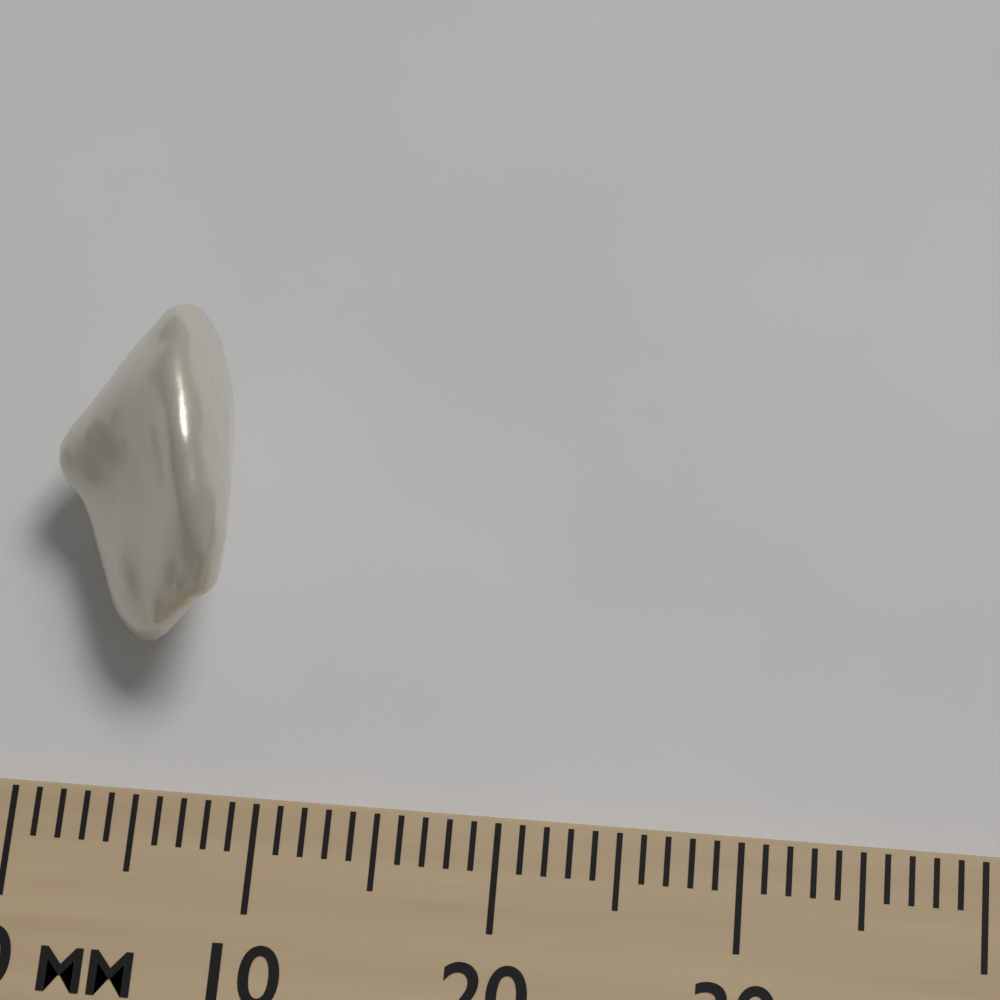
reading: 8 mm
